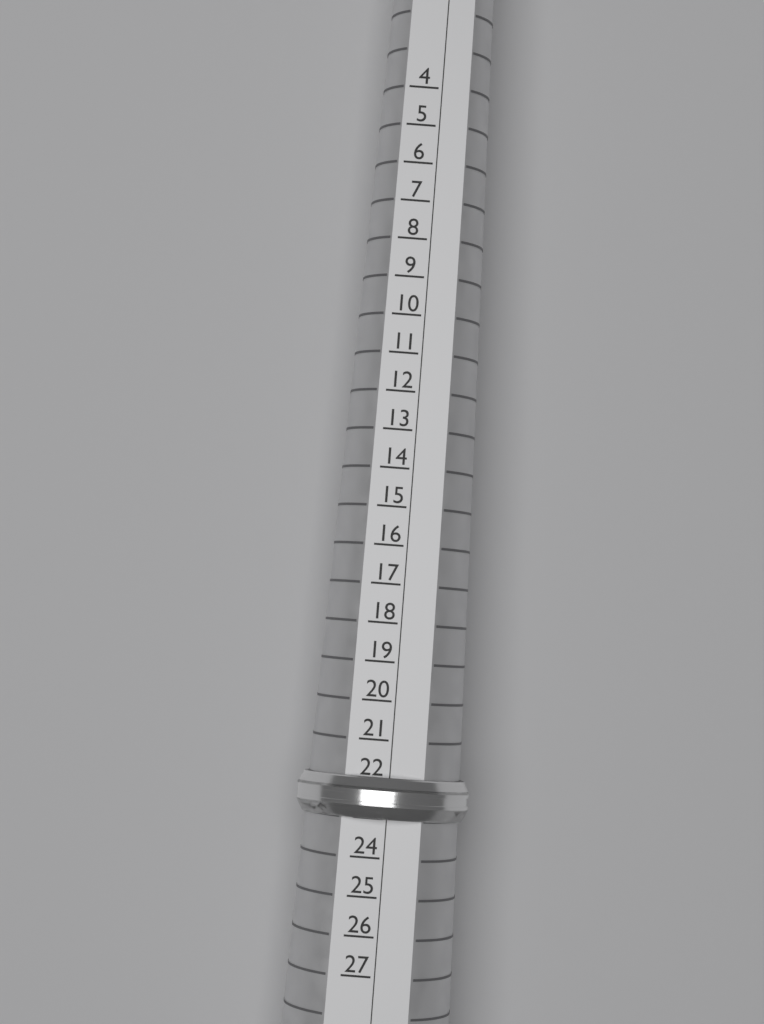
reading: 23 (no unit)
